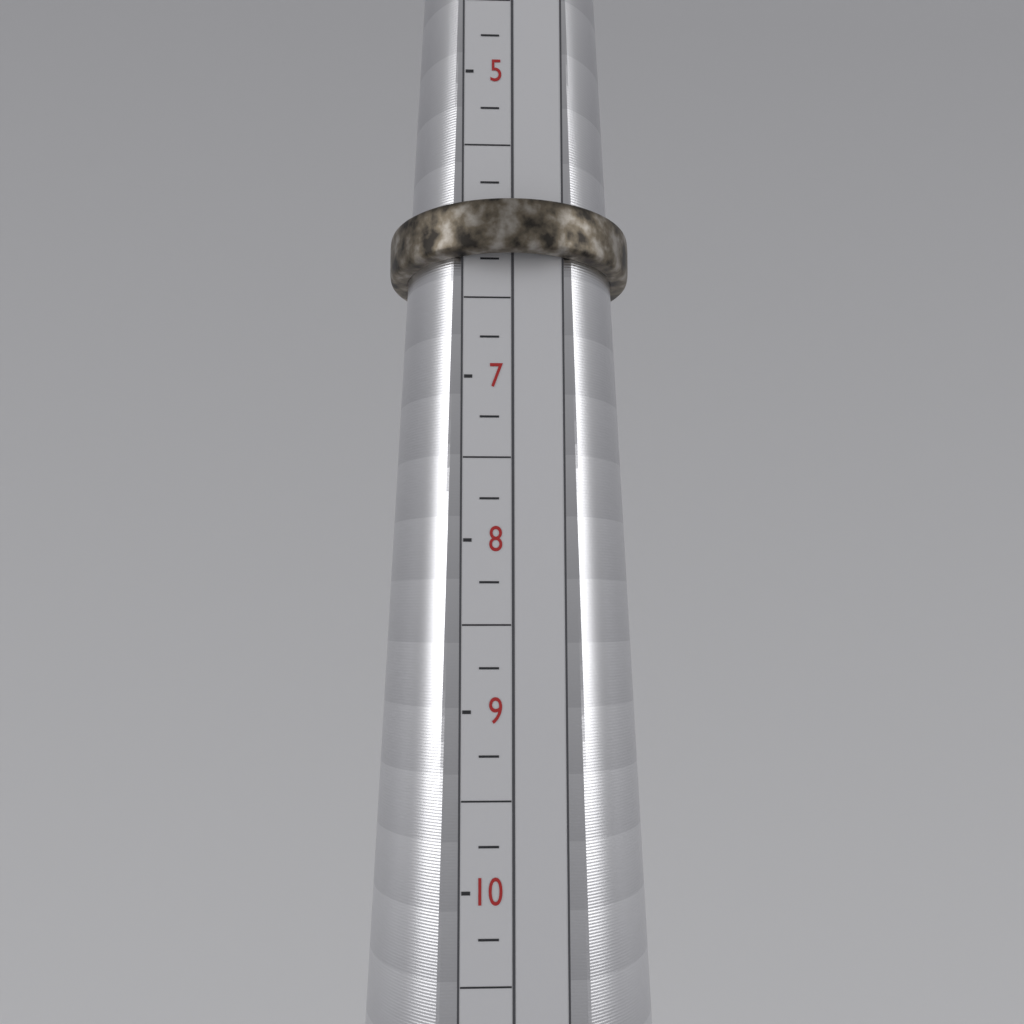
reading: 6.25 (no unit)
